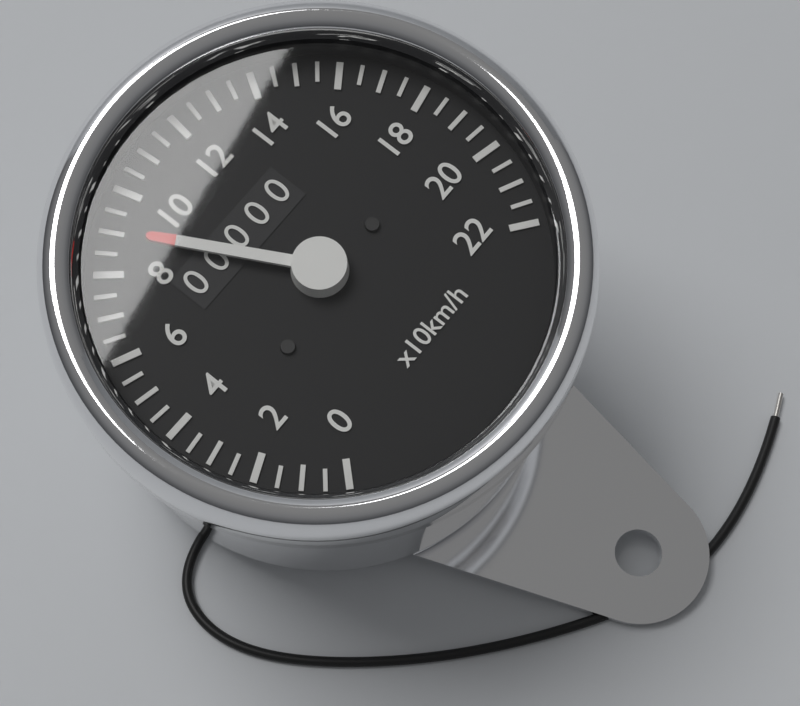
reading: 90 km/h
